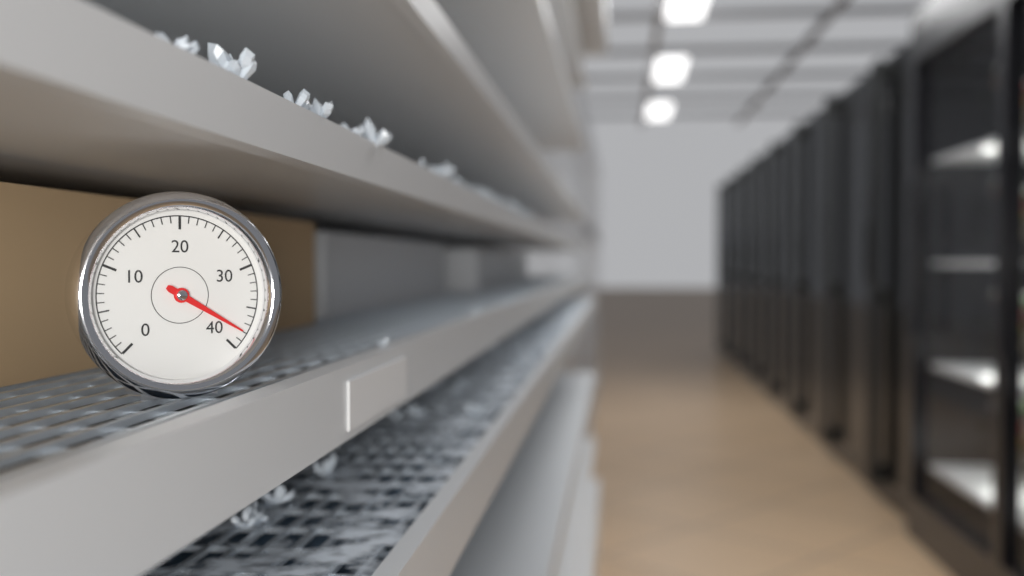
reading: 38 (no unit)
